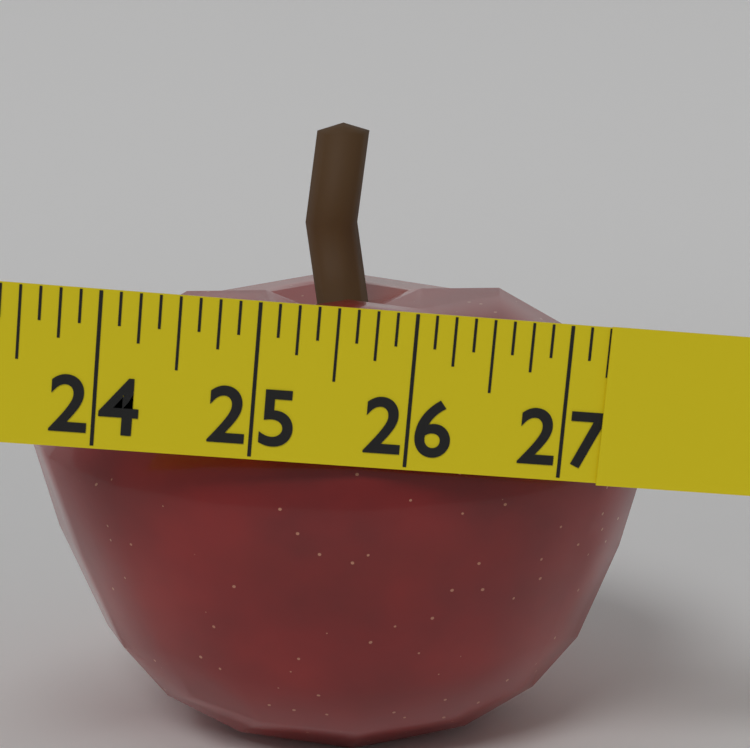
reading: 27.250 in
